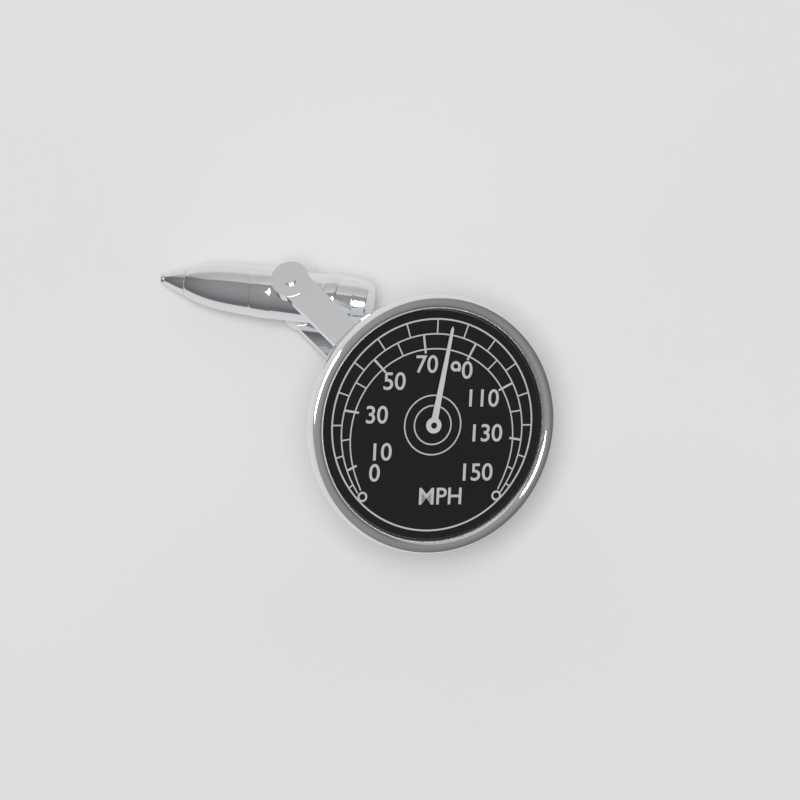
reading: 80 MPH
